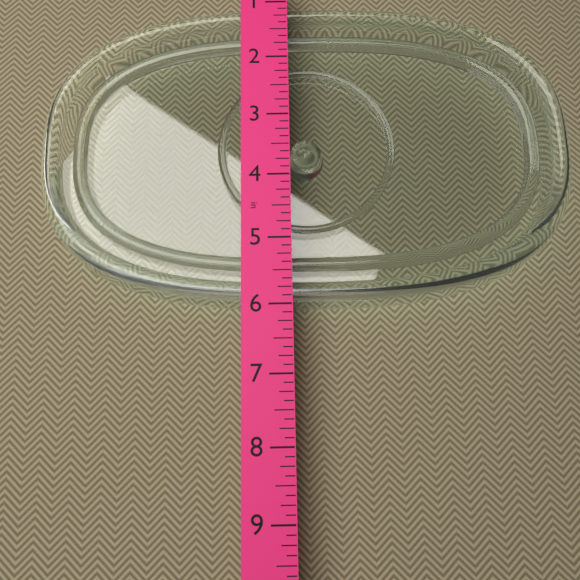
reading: 6.000 in
